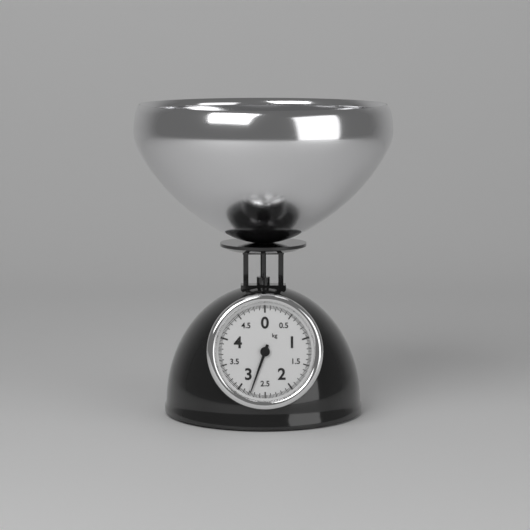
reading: 2.775 kg
